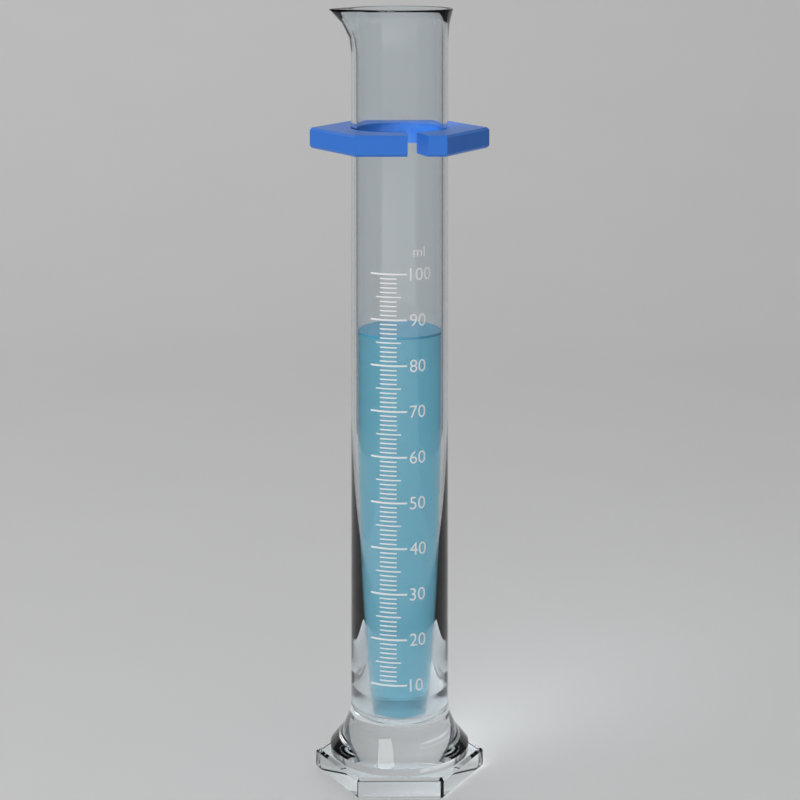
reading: 86 ml
